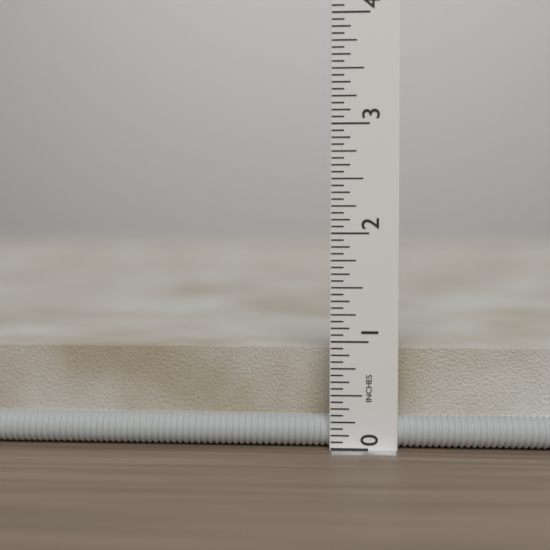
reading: 1.0000 in
